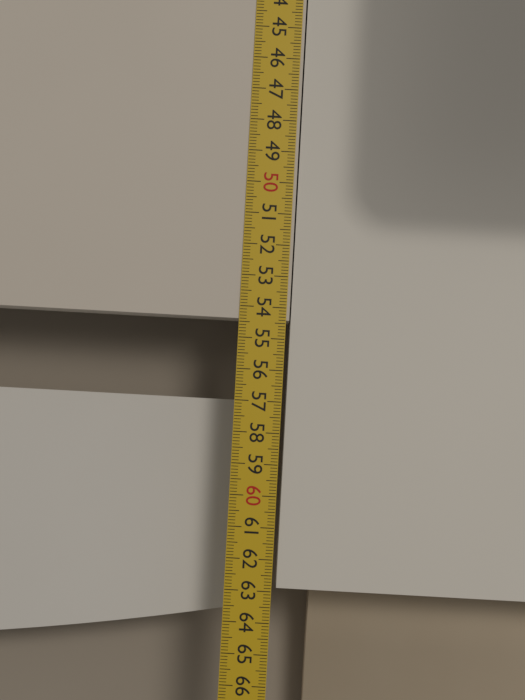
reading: 54.4 cm
